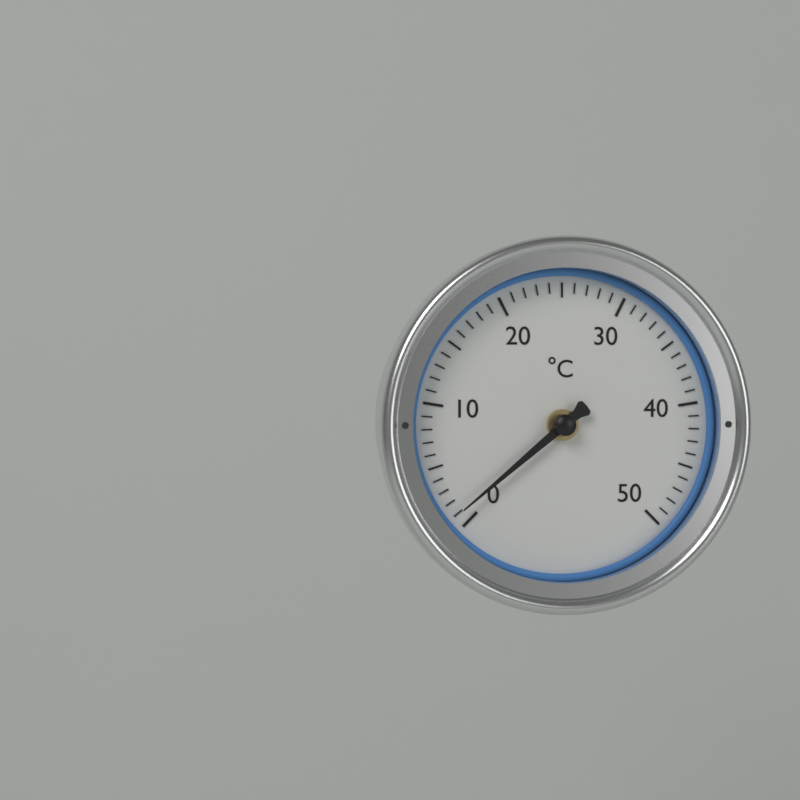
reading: 1 °C
